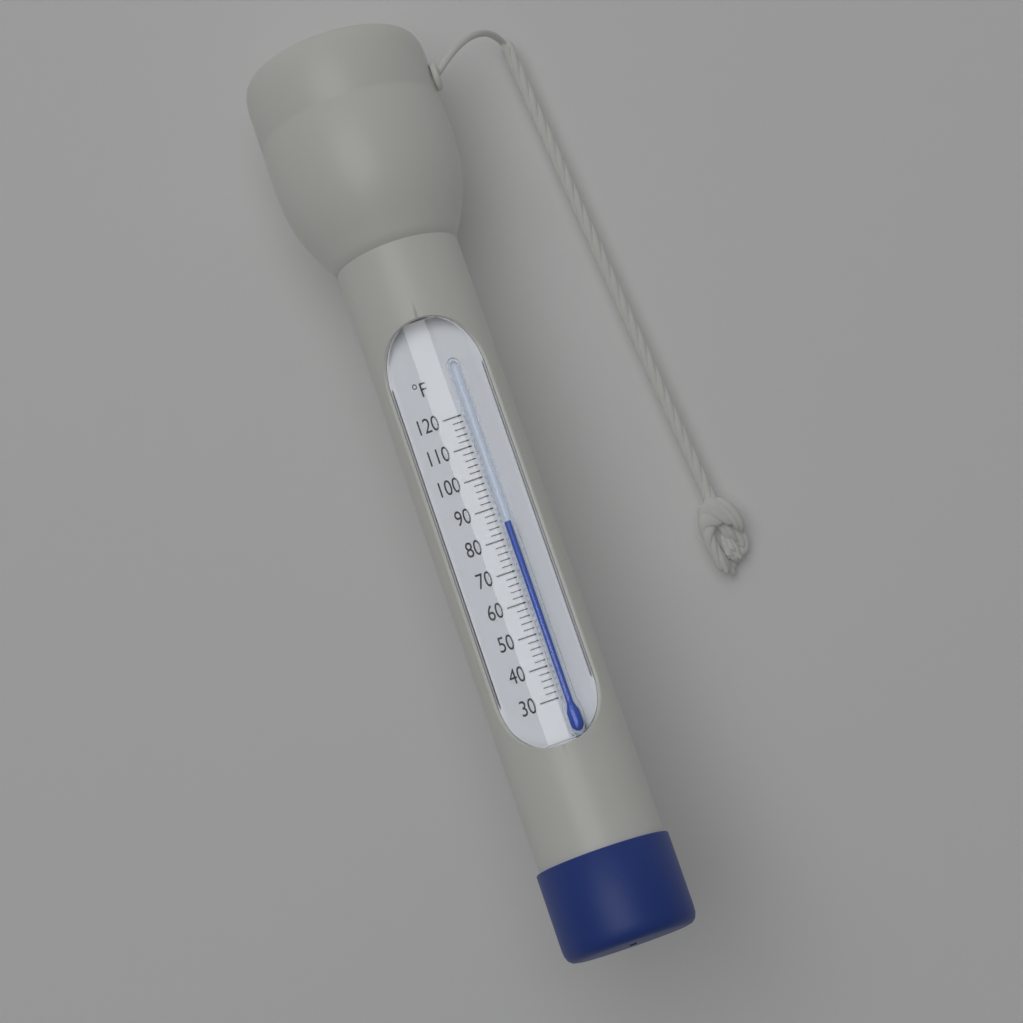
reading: 84 °F
